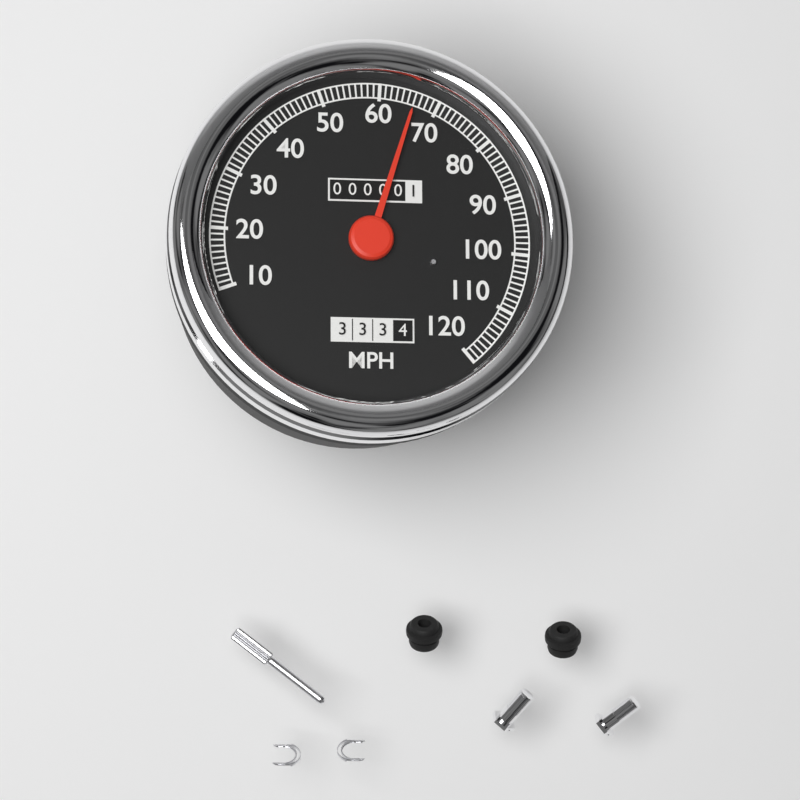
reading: 66 MPH
